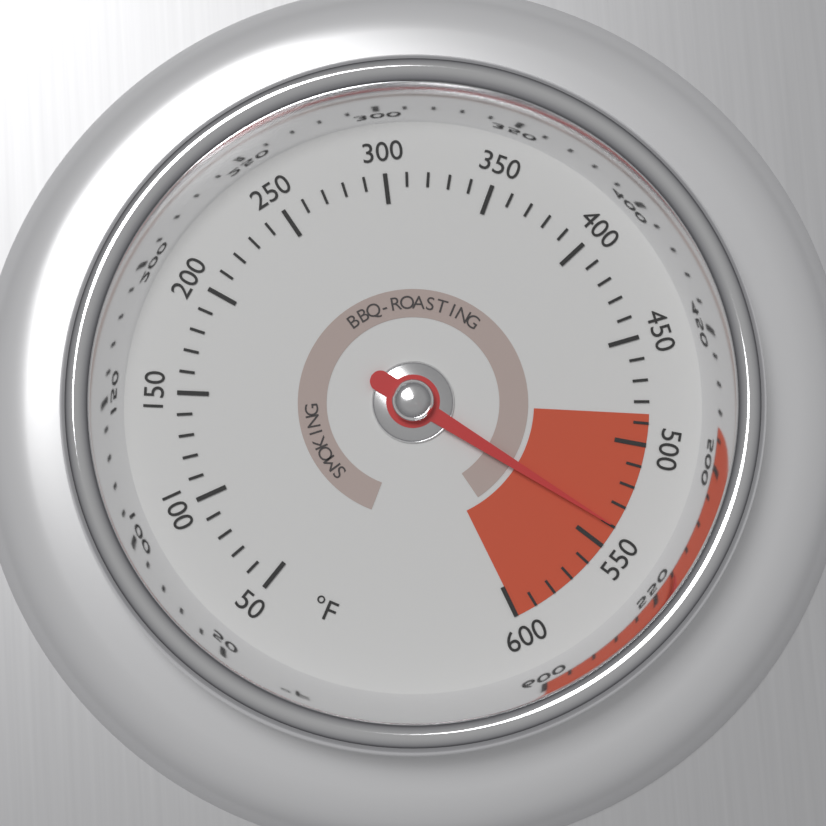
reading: 540 °F
